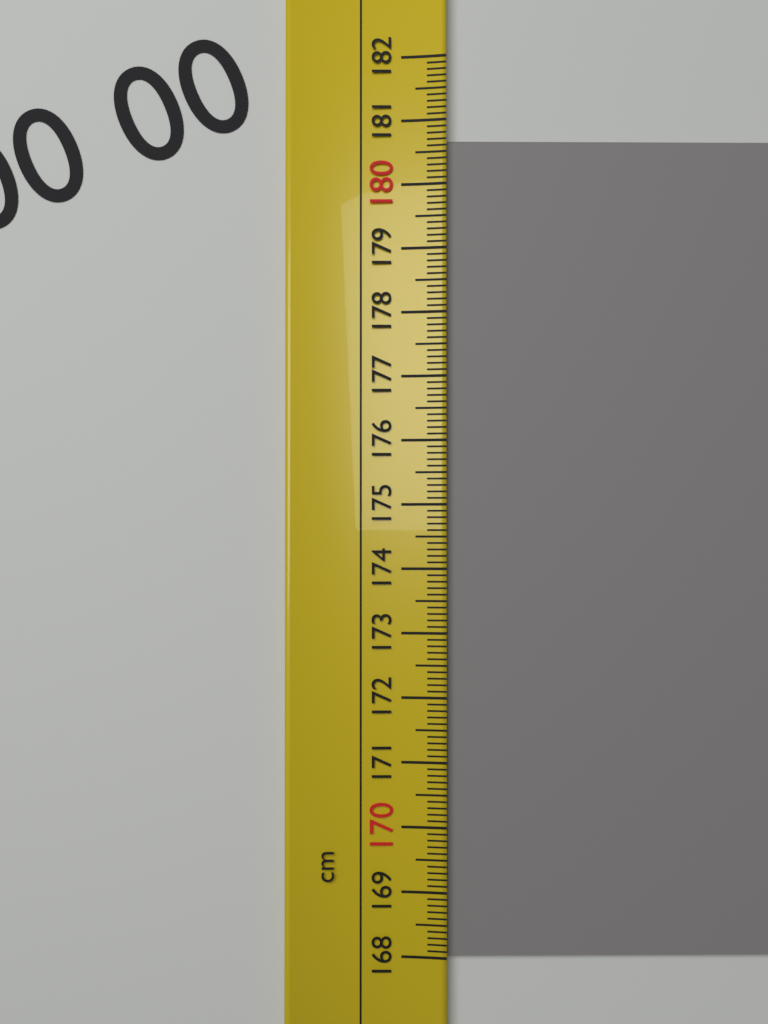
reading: 180.7 cm
